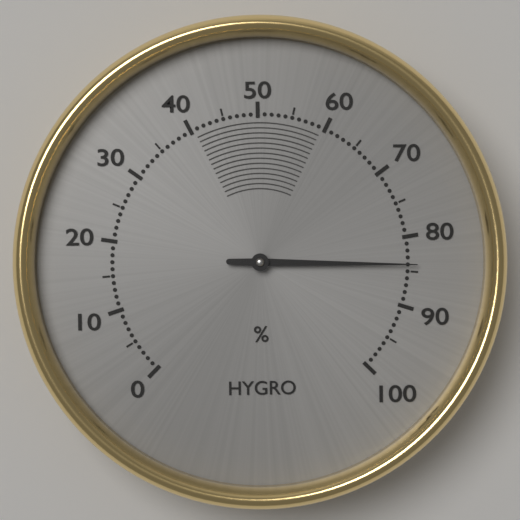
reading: 84 %
